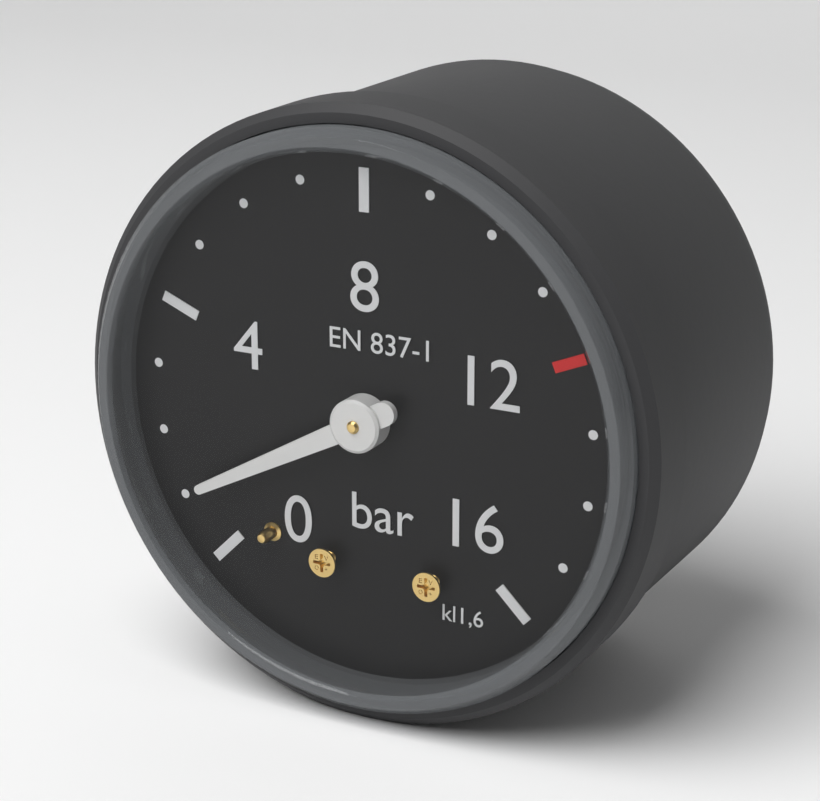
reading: 1 bar
